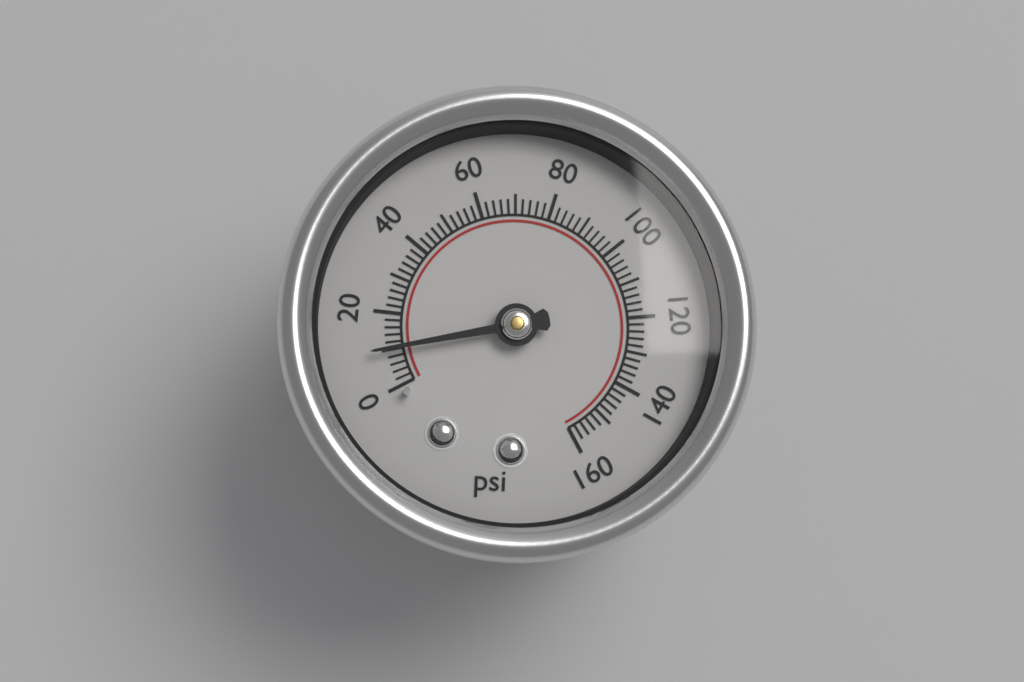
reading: 10 psi
